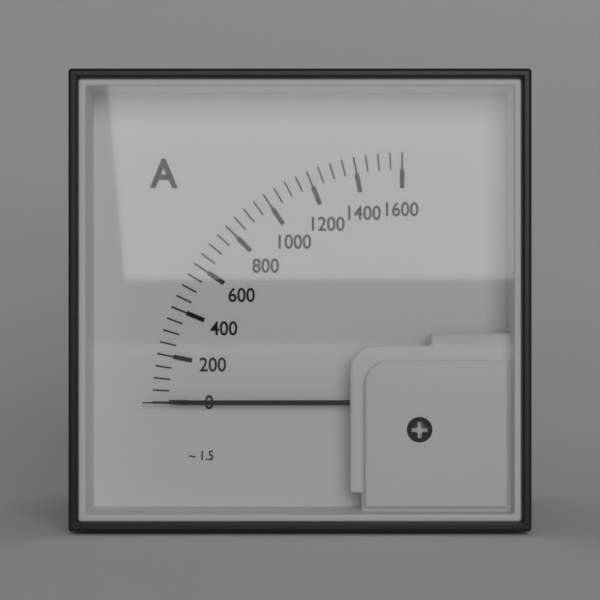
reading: 0 A
